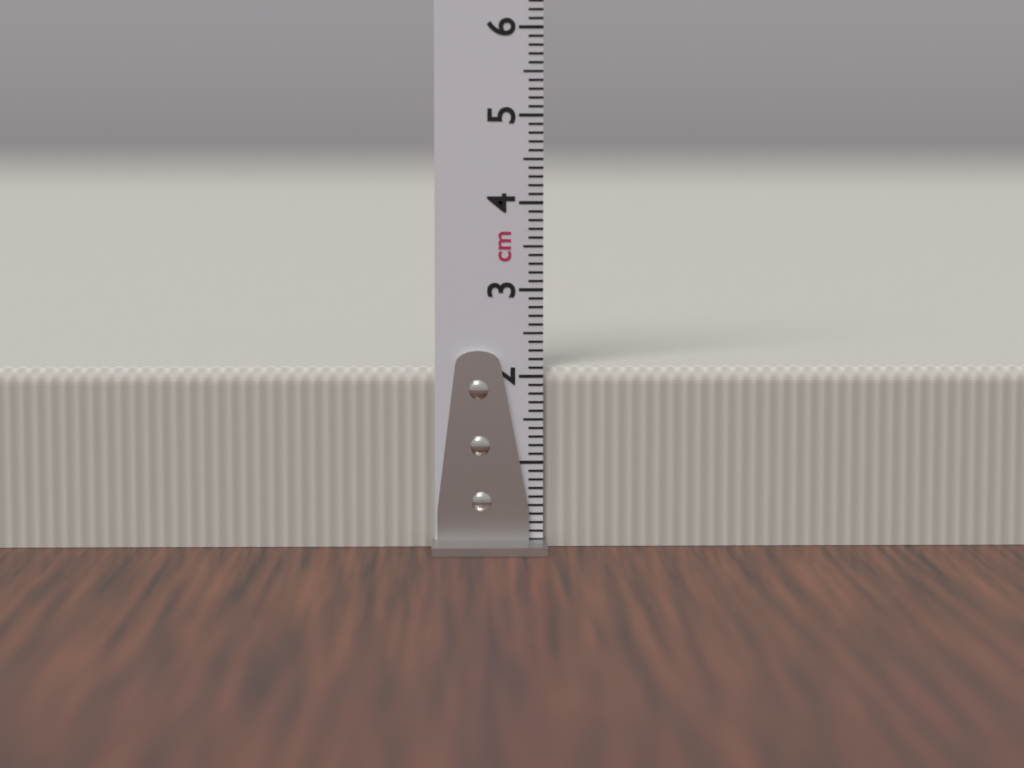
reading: 2.1 cm
